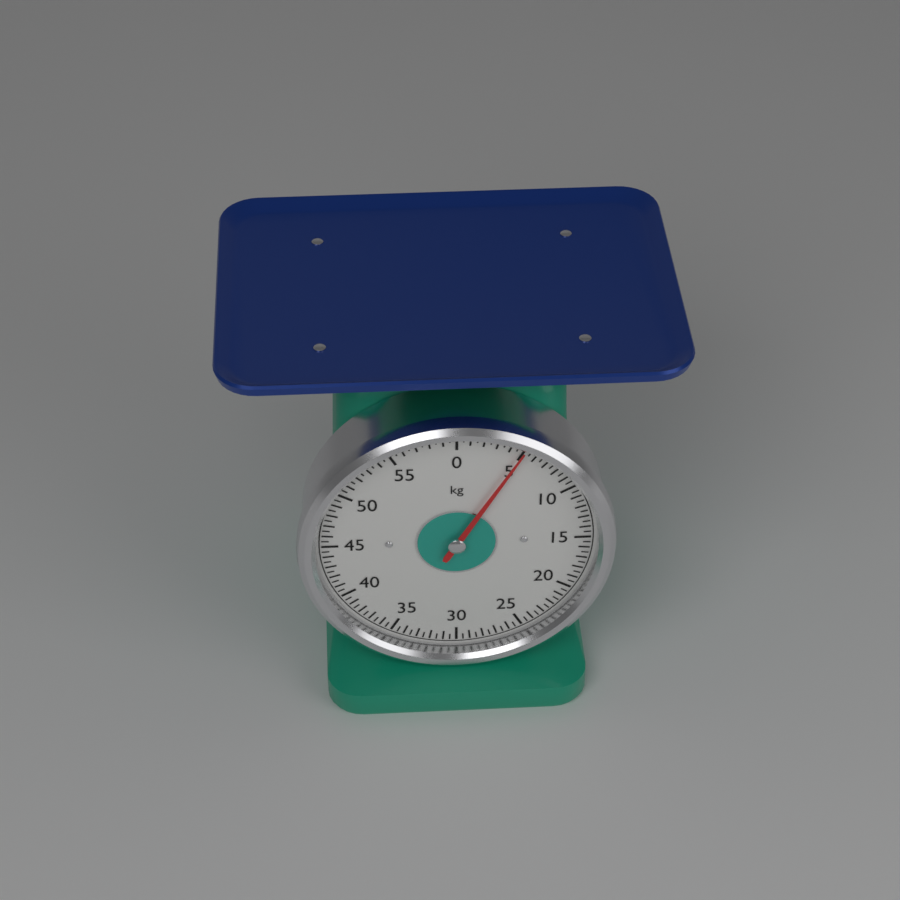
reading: 5.0 kg
